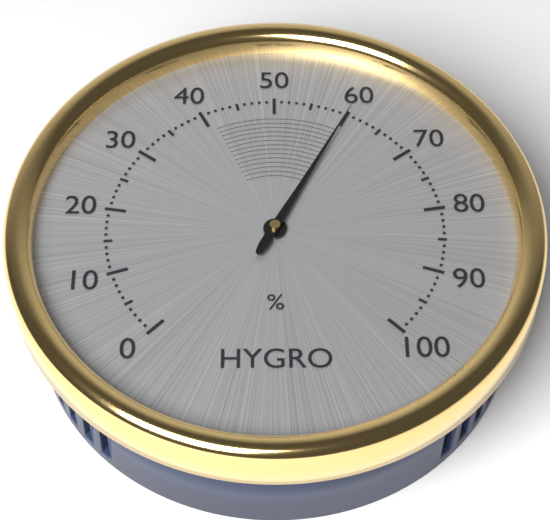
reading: 60 %
